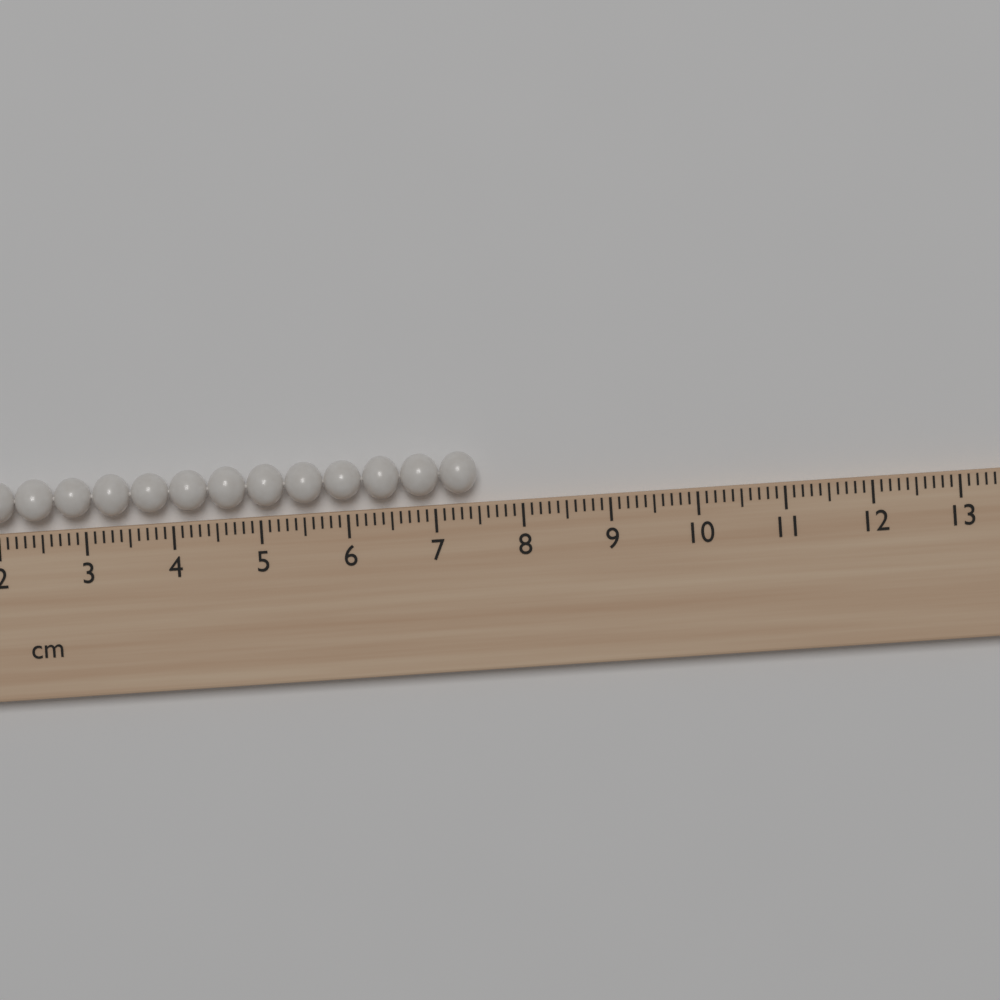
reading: 7.5 cm
